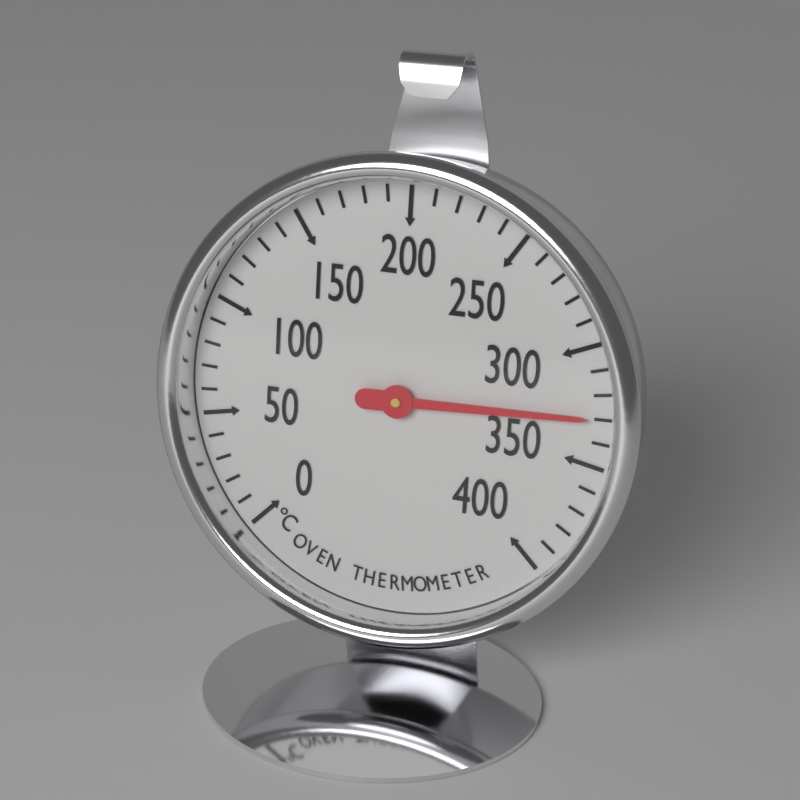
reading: 330 °C
